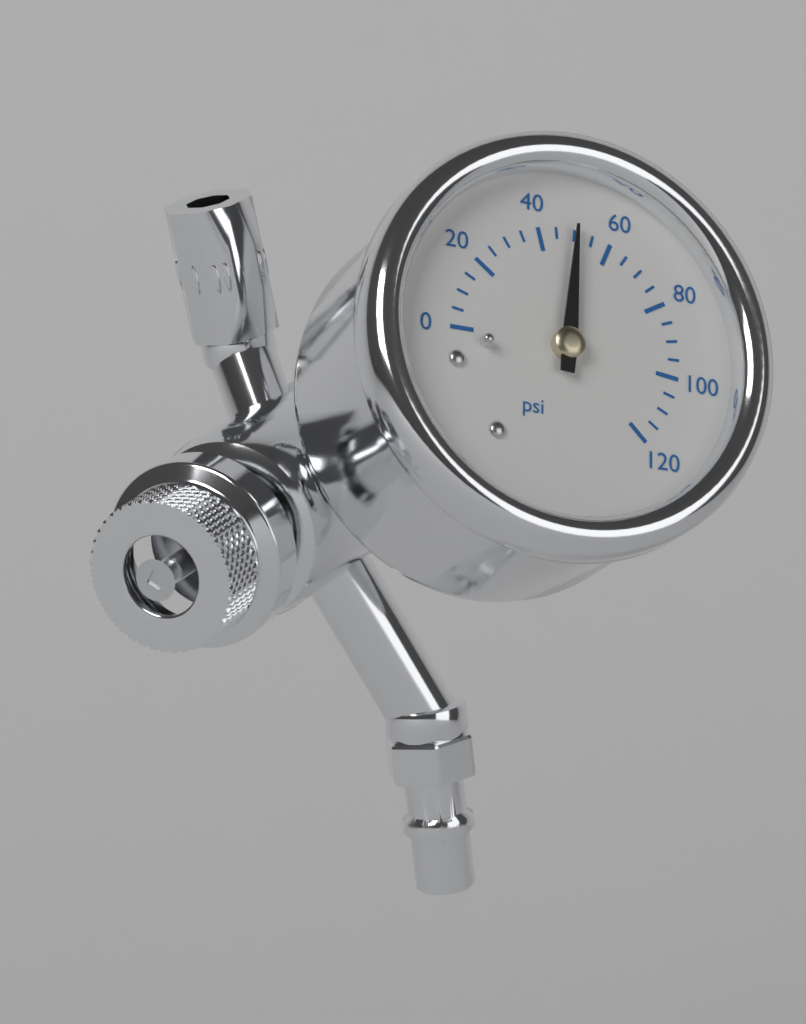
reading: 50 psi
